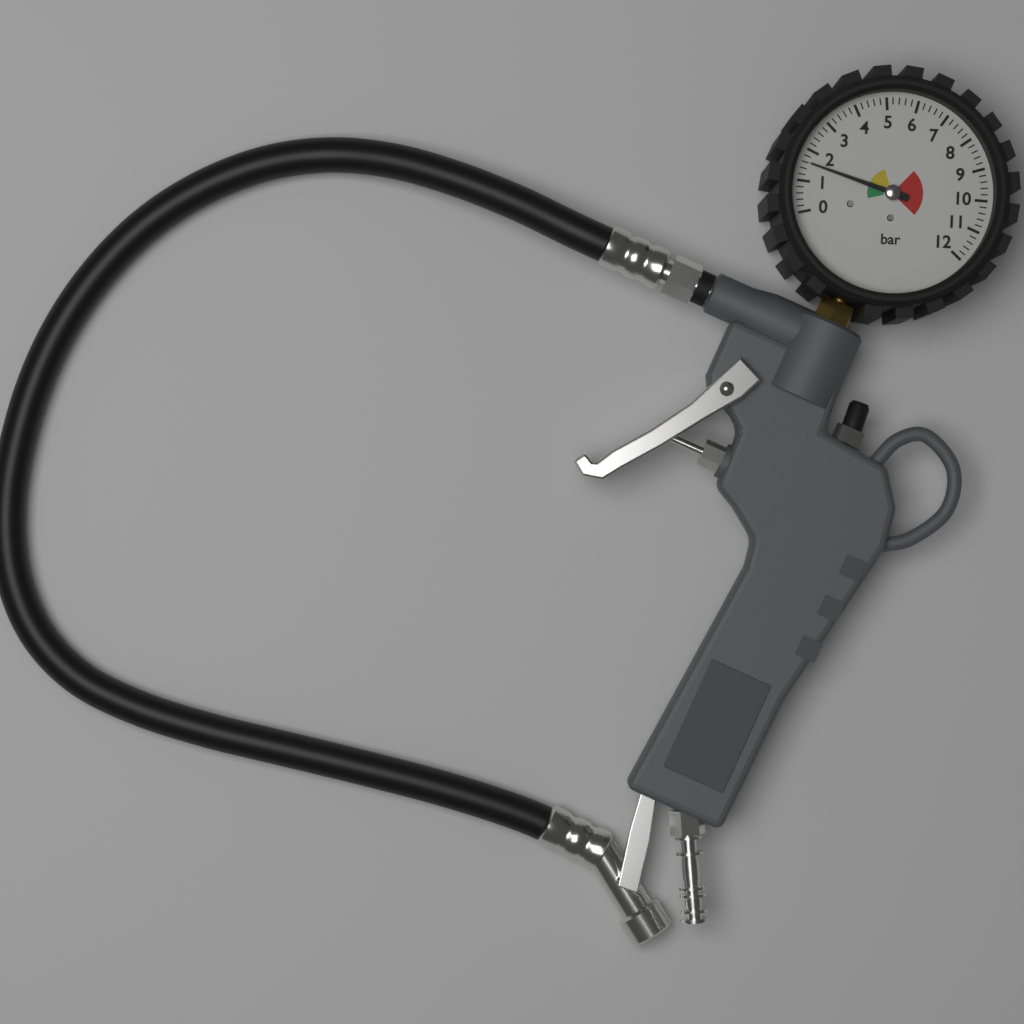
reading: 1.6 bar
